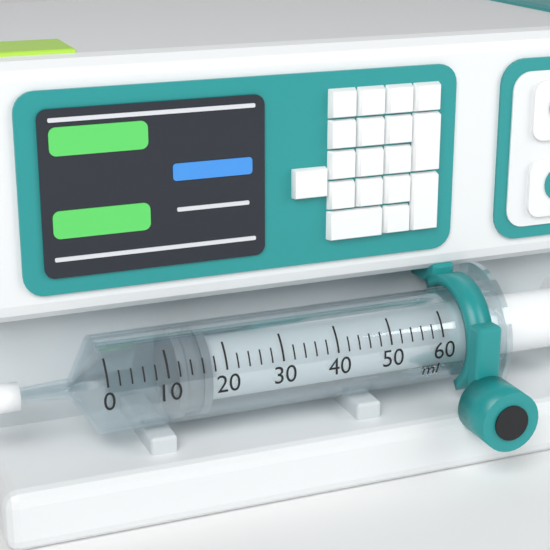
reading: 12 ml
